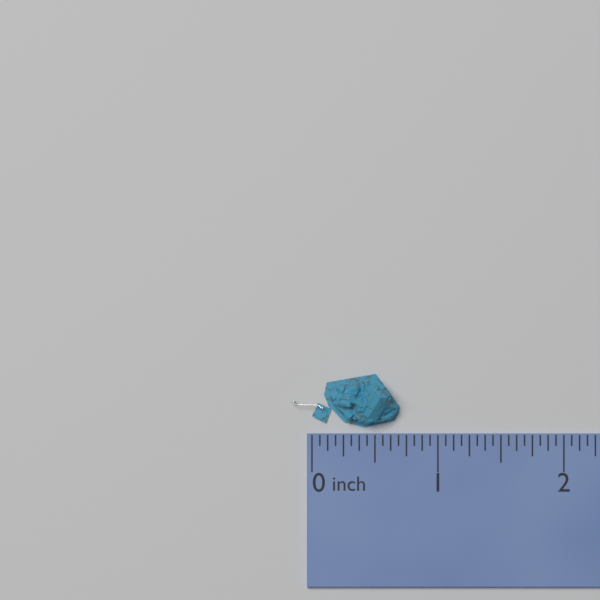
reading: 0.7000 inch
